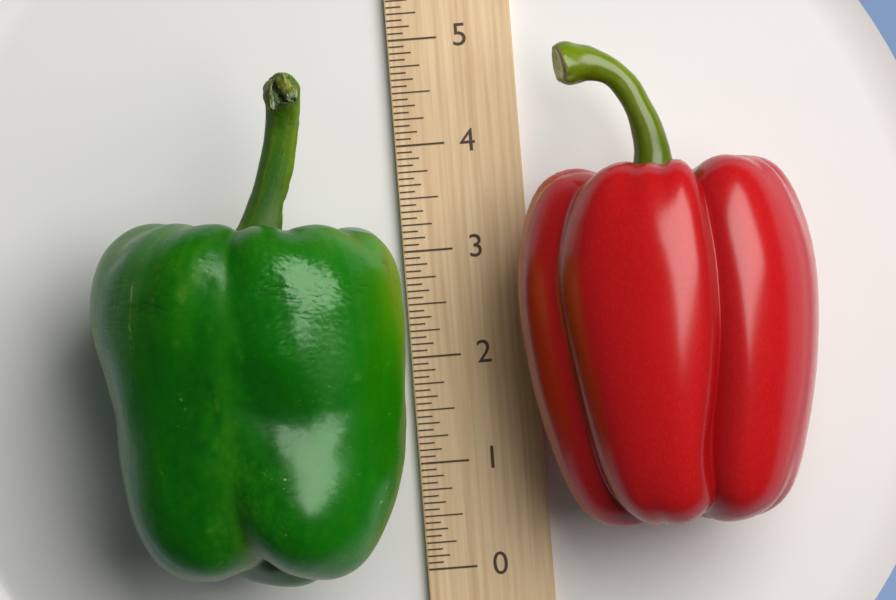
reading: 4.6250 (no unit)
